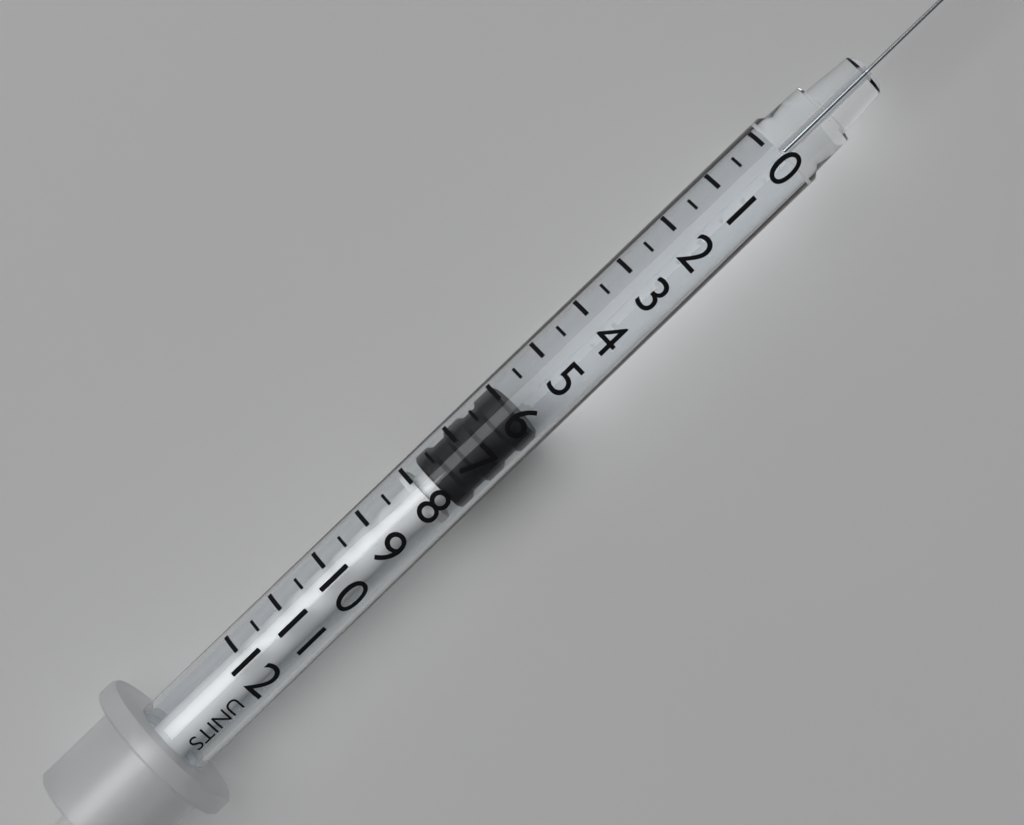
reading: 6.0 units
